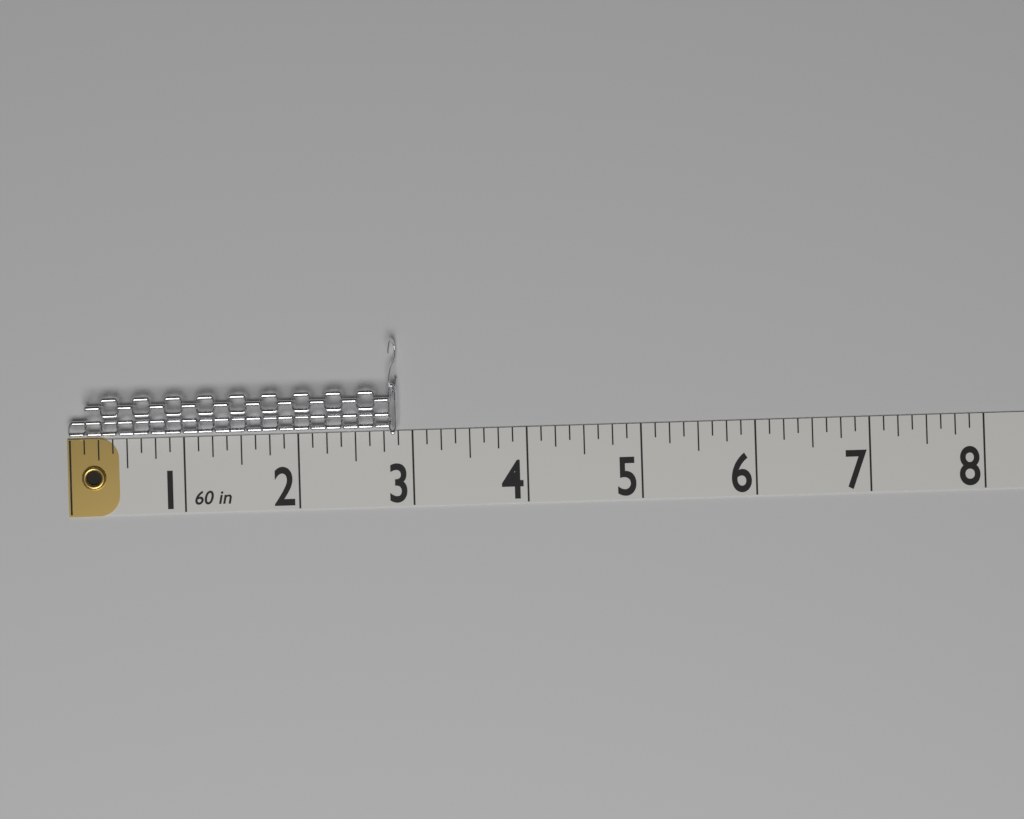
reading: 2.875 in
